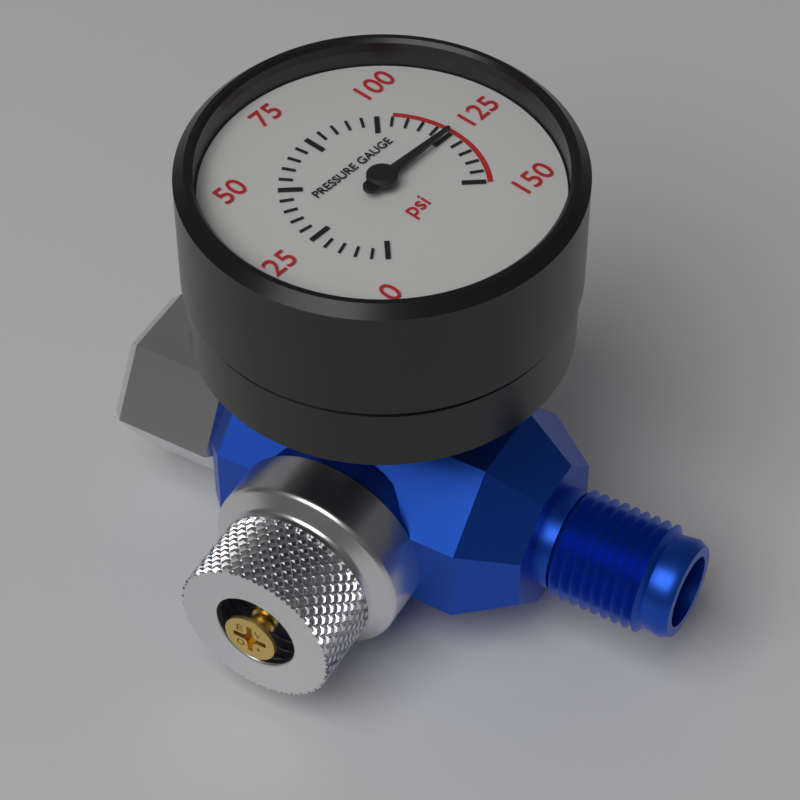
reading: 125 psi
